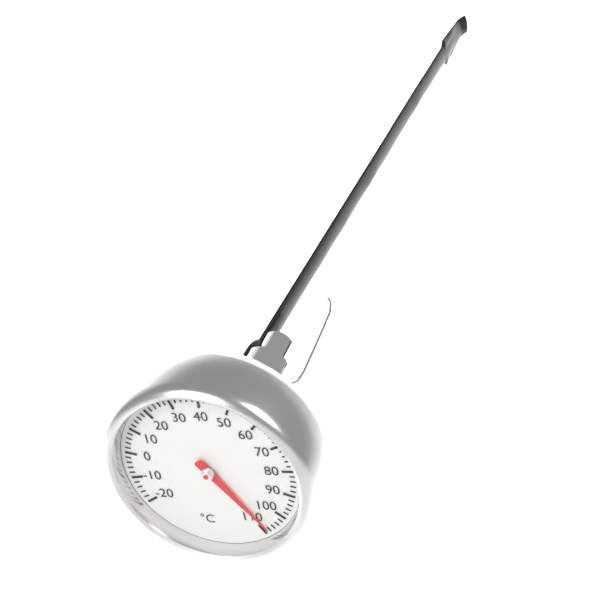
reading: 108 °C
